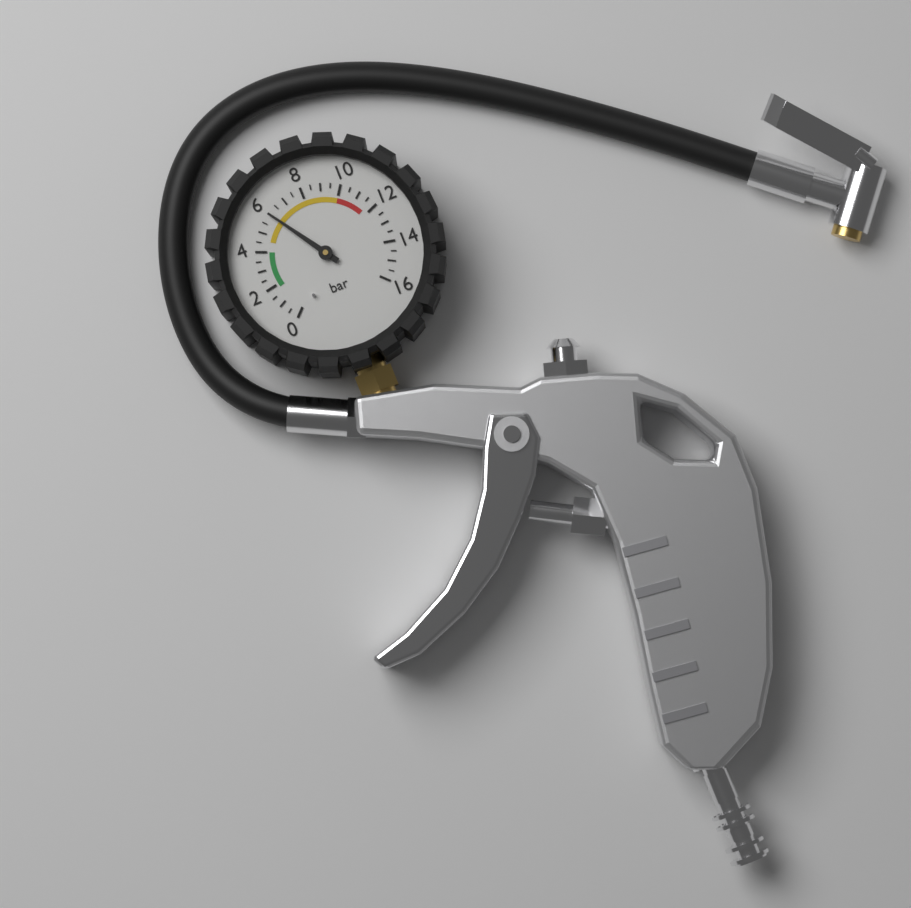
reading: 6.0 bar
